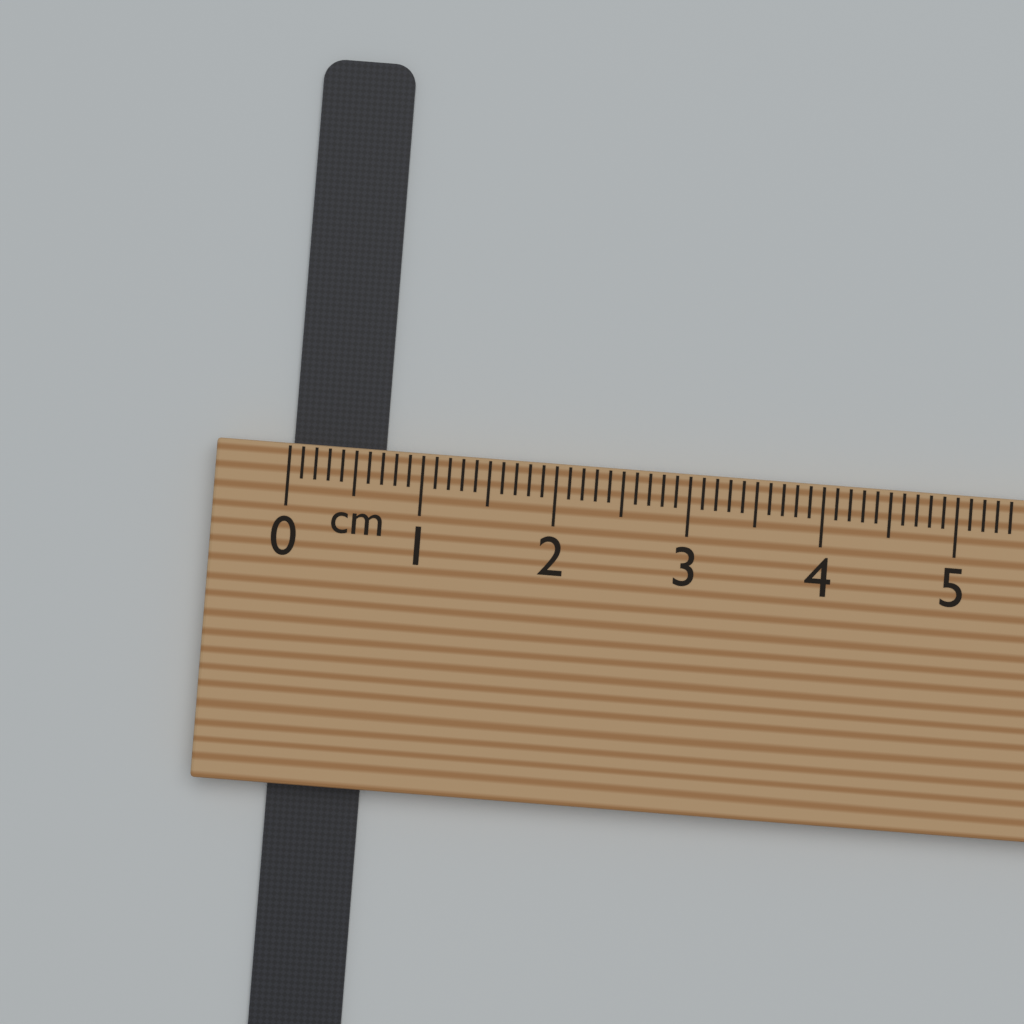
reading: 0.7 cm
